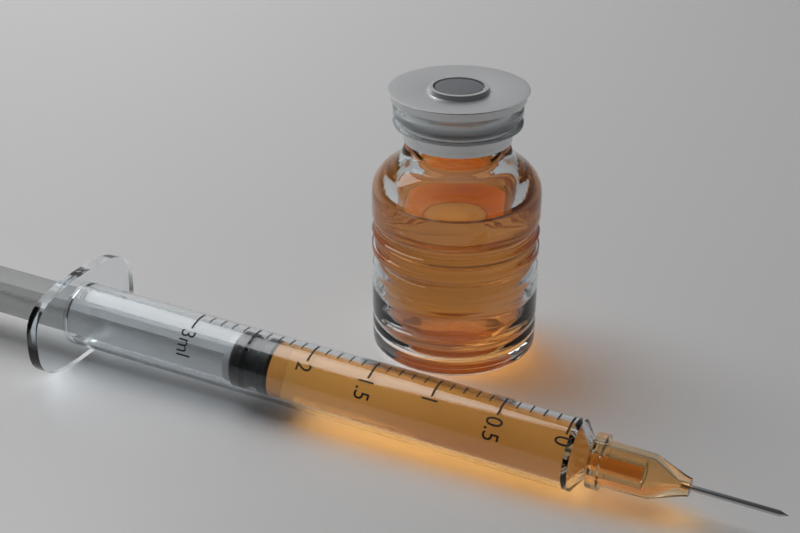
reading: 2.3 ml
